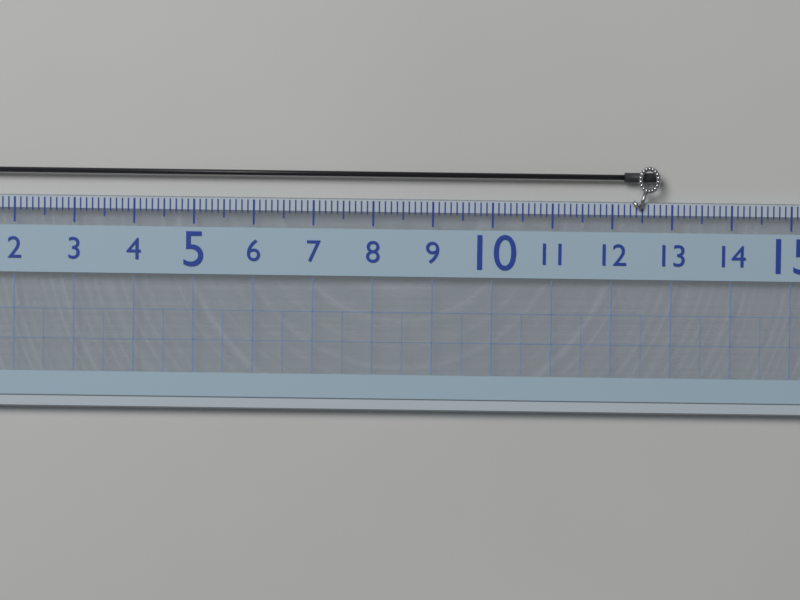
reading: 12.8 (no unit)
